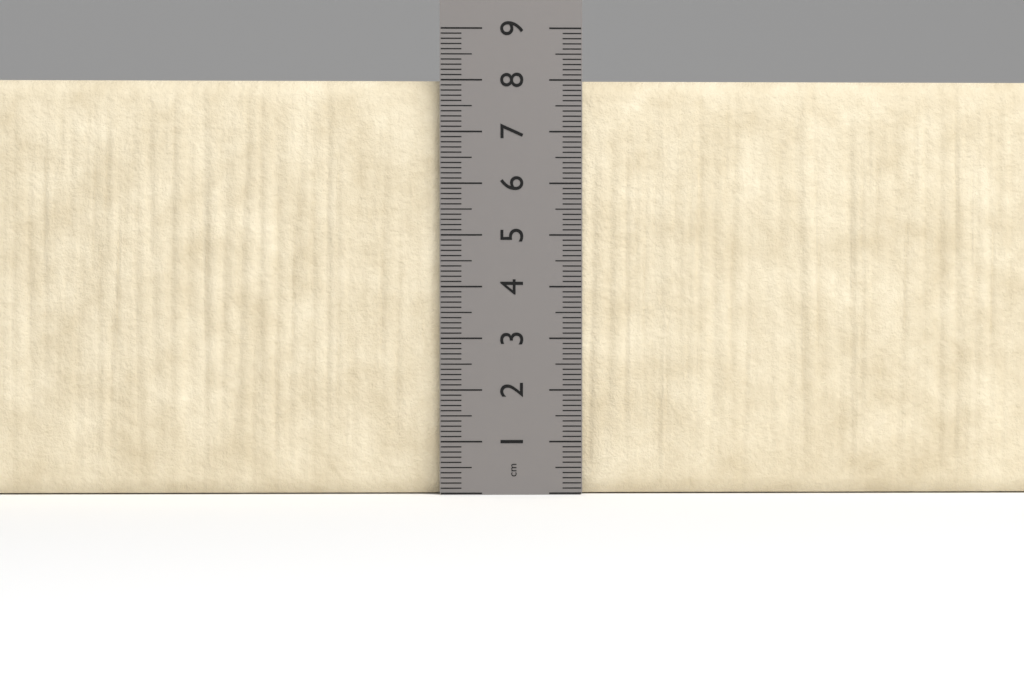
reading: 8.0 cm
